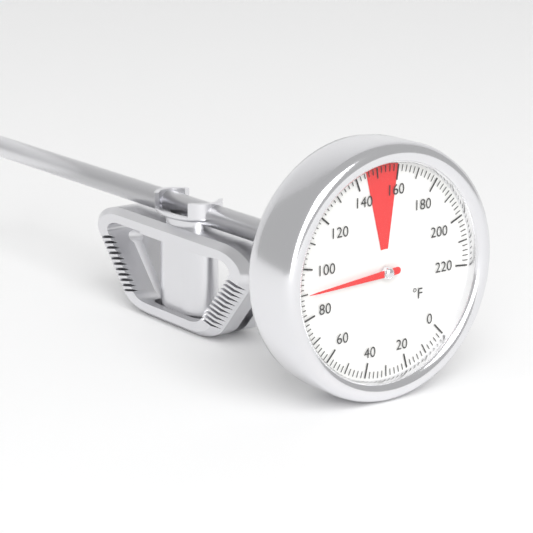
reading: 90 °F
